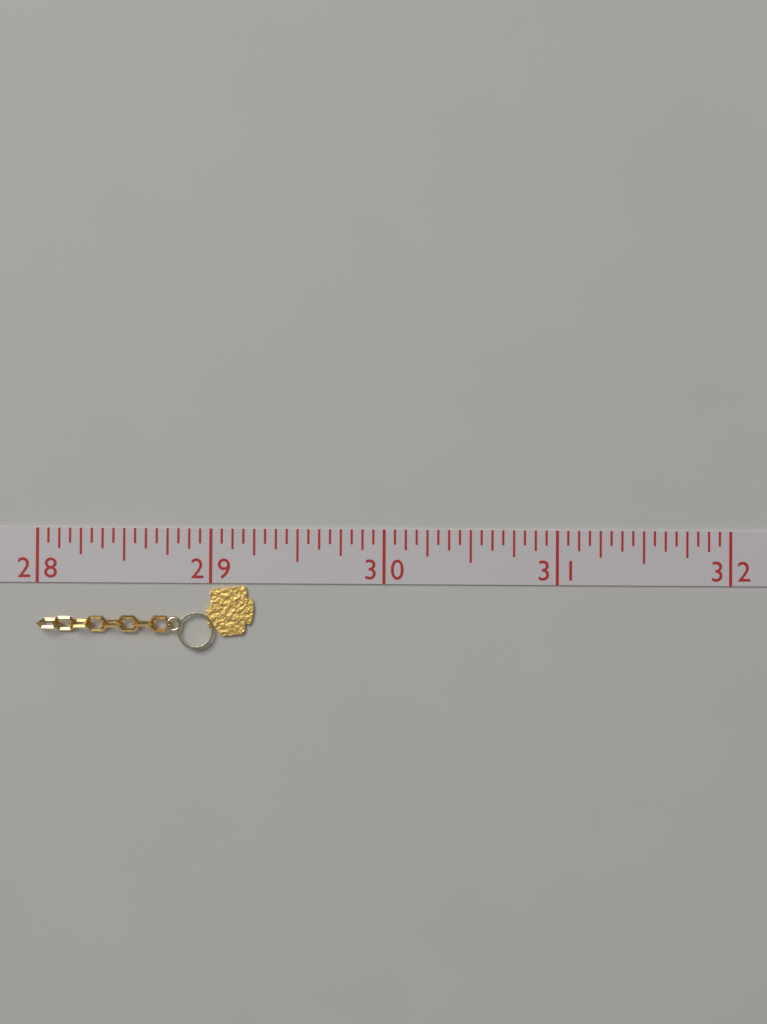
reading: 29.2500 (no unit)
